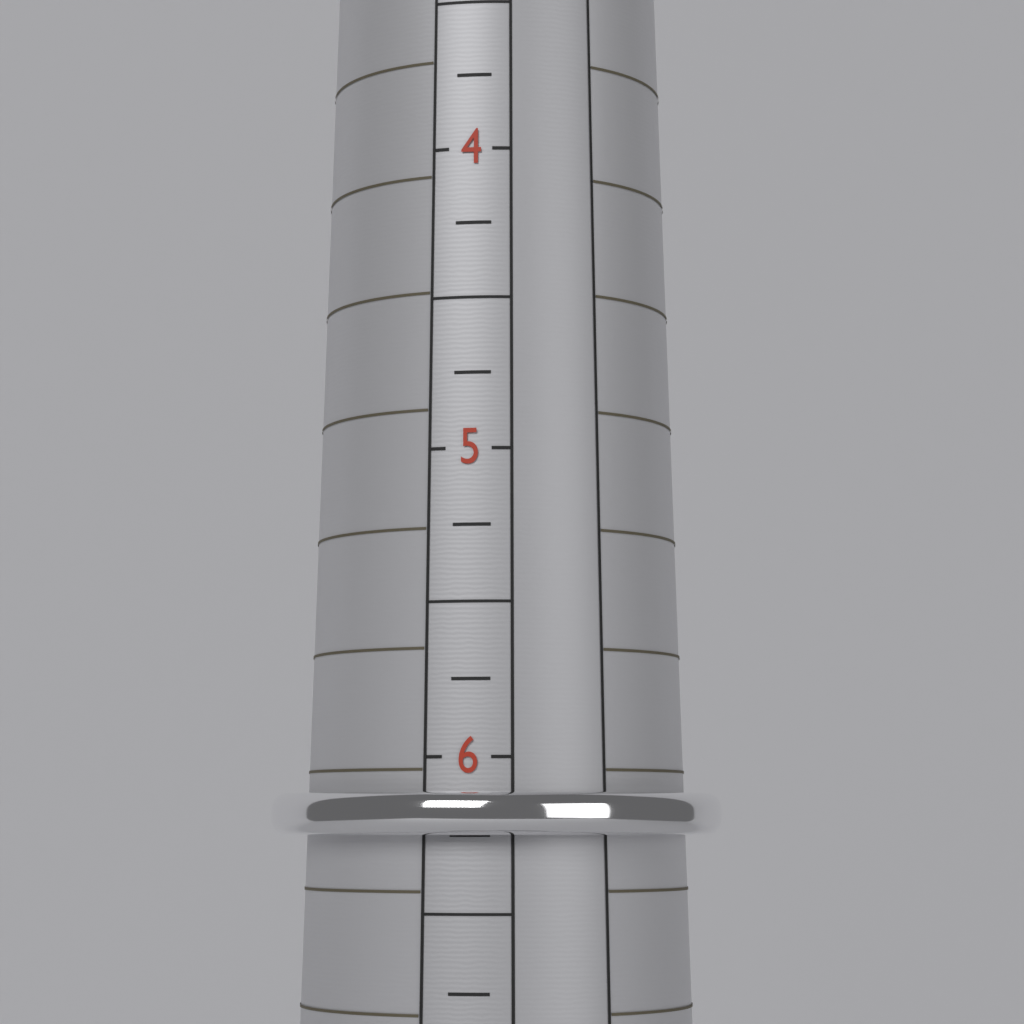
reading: 6.25 (no unit)
